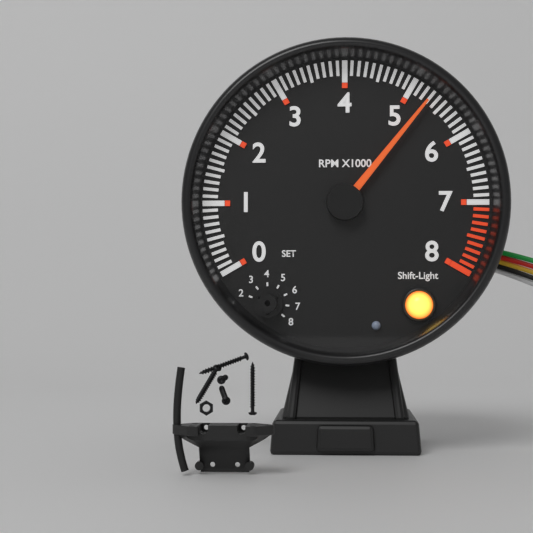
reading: 5300 RPM
